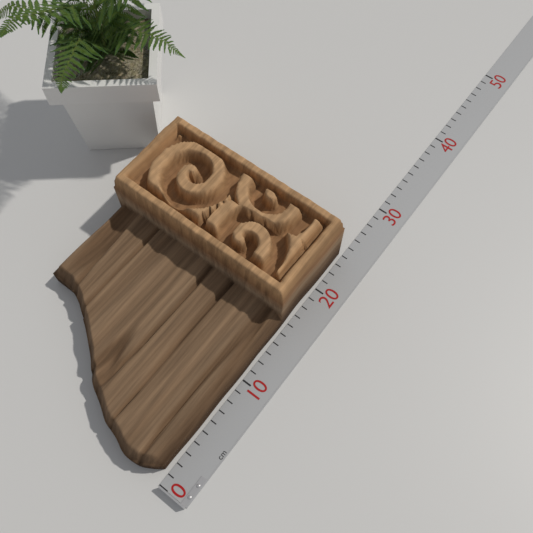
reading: 24 cm
